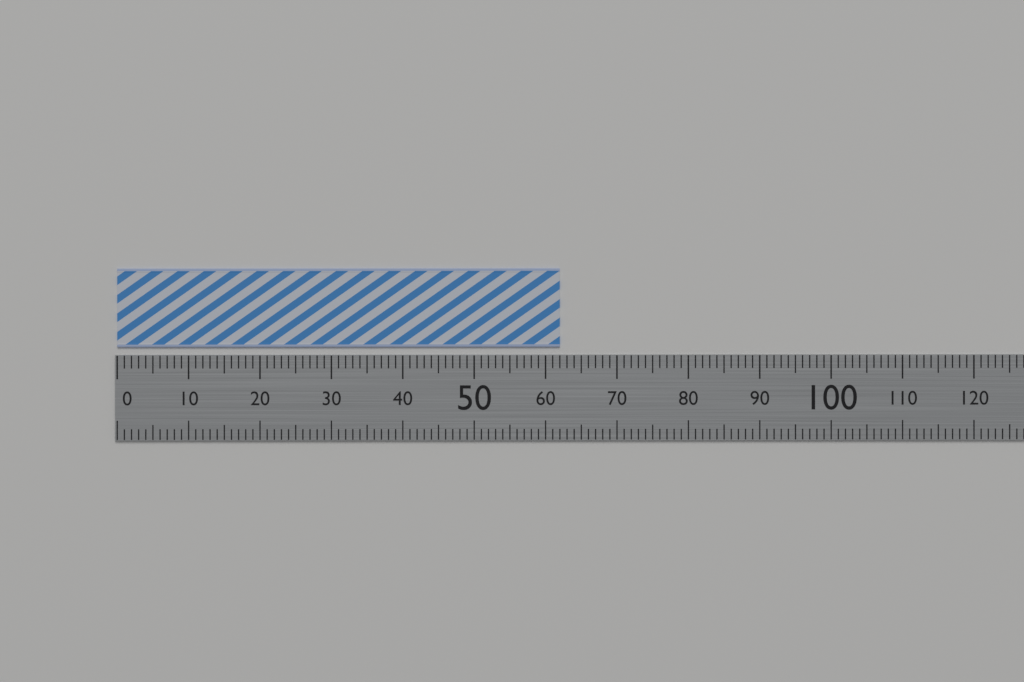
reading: 62 (no unit)
